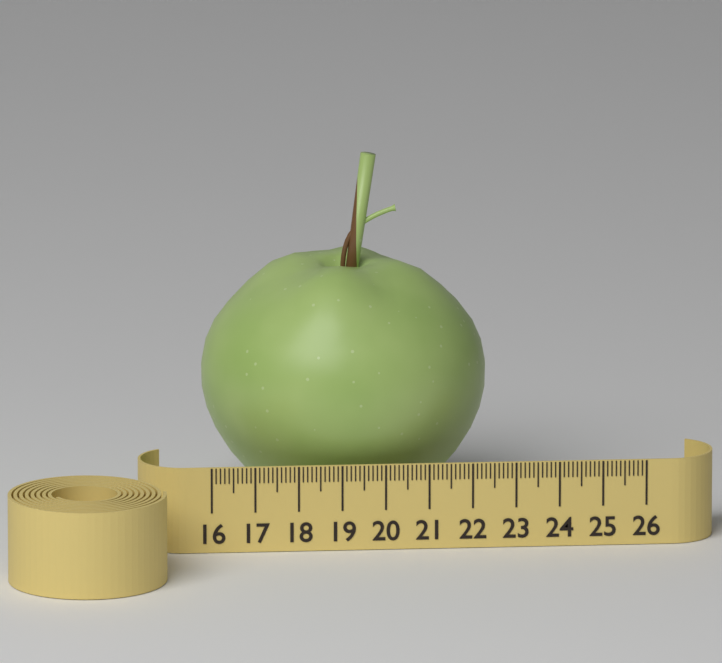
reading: 22.6 (no unit)
